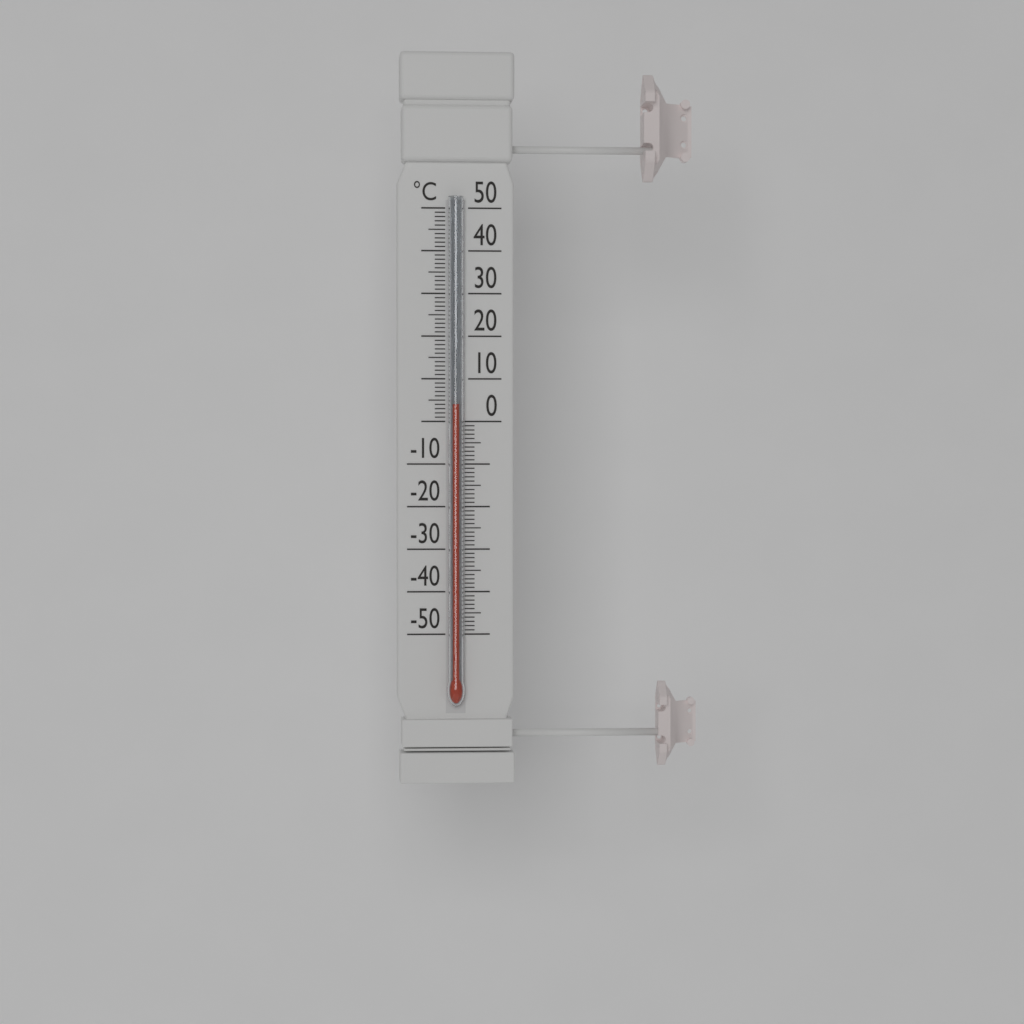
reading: 4 °C
